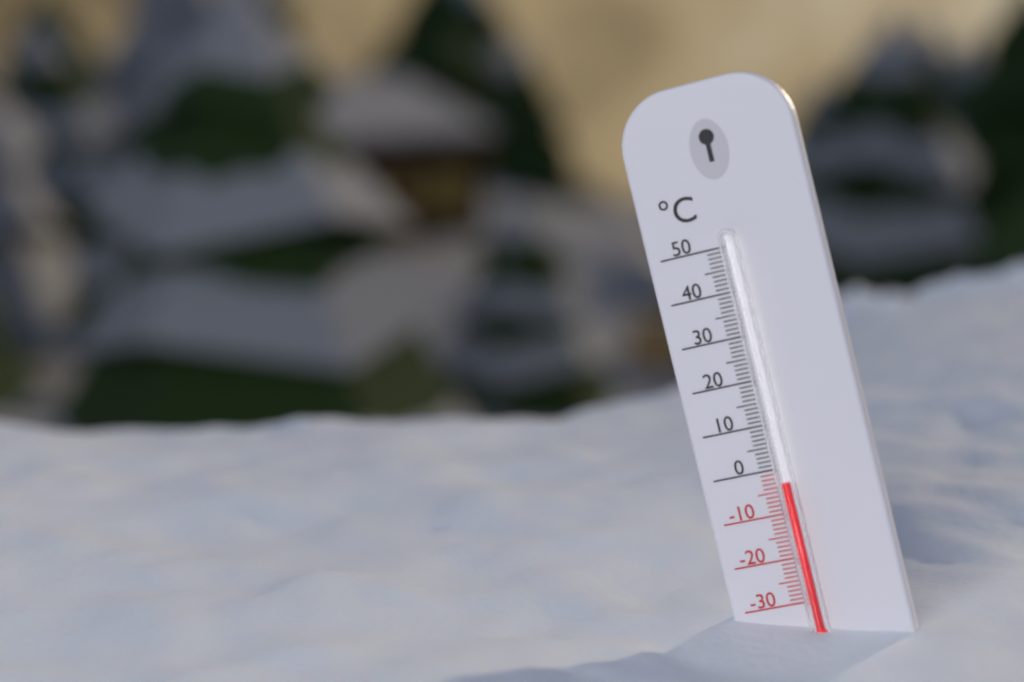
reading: -3 °C
